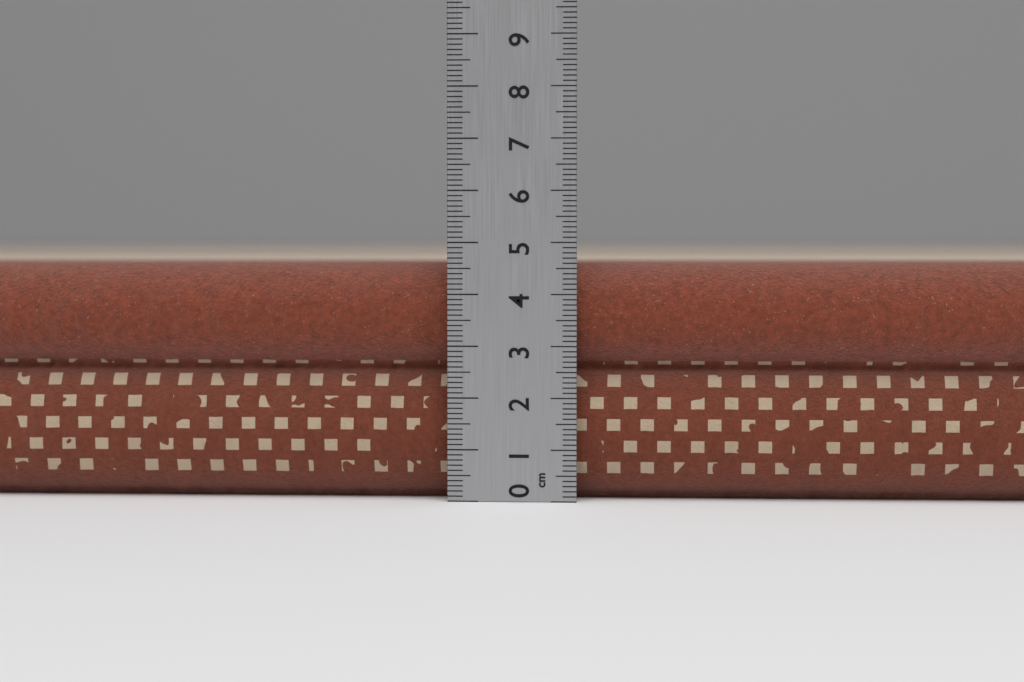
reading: 4.6 cm
